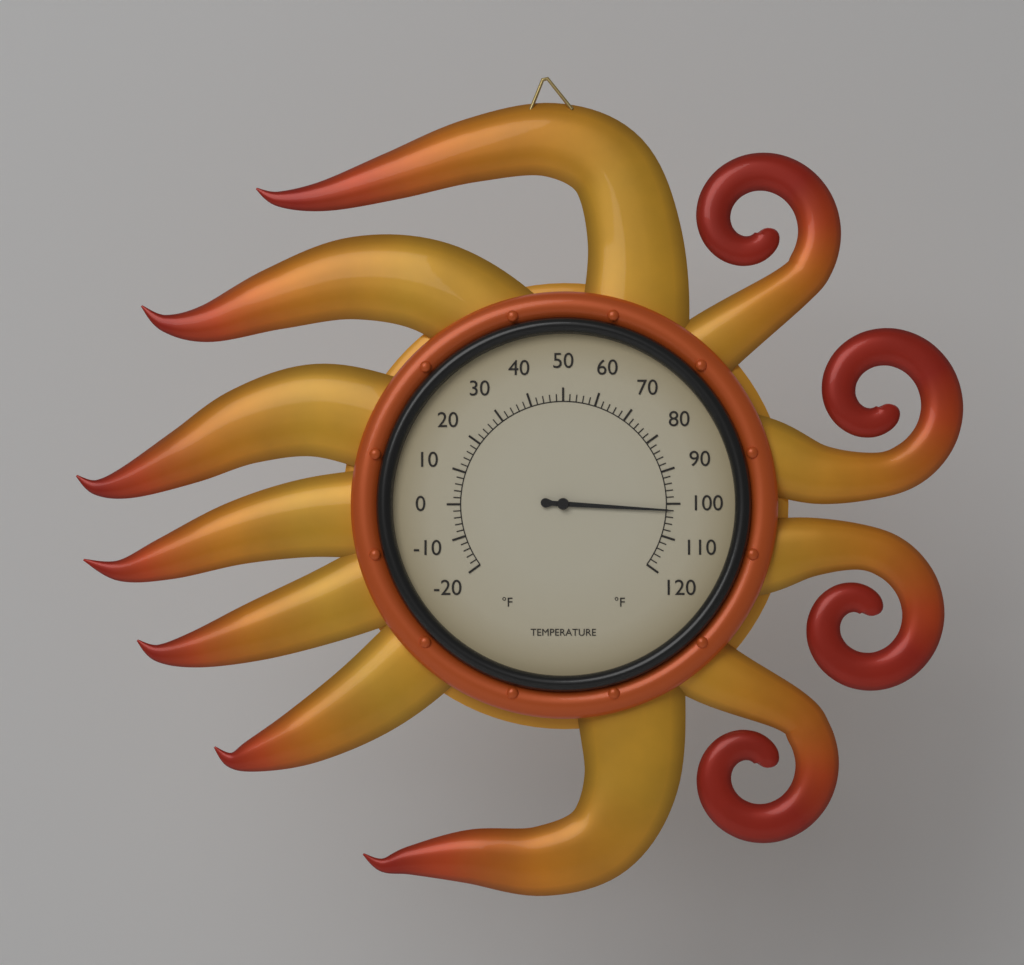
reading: 102 °F
